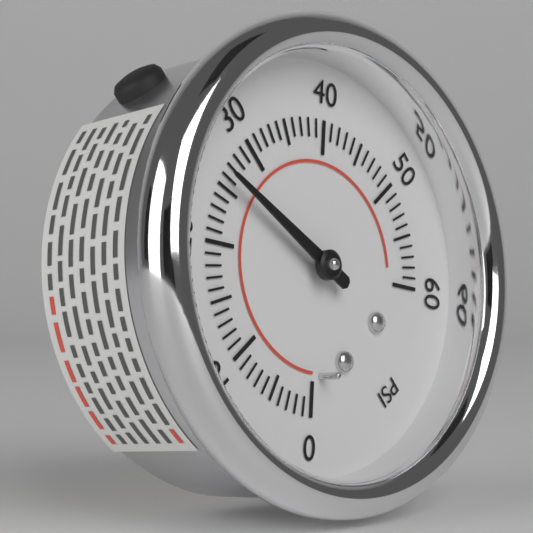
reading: 26 psi
